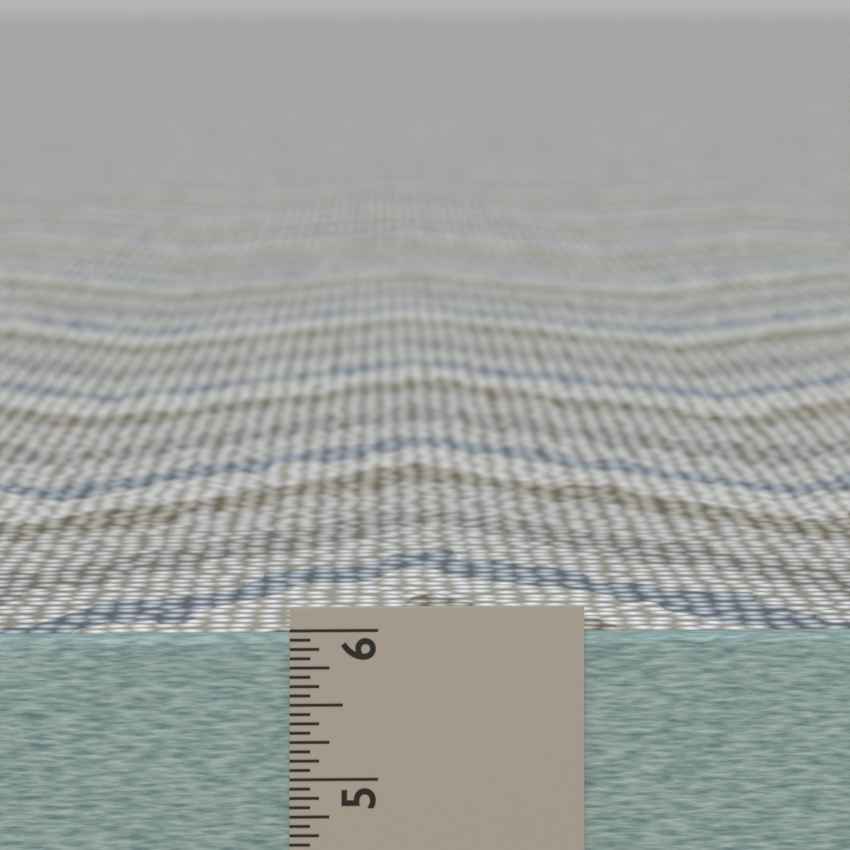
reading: 5.9375 in
